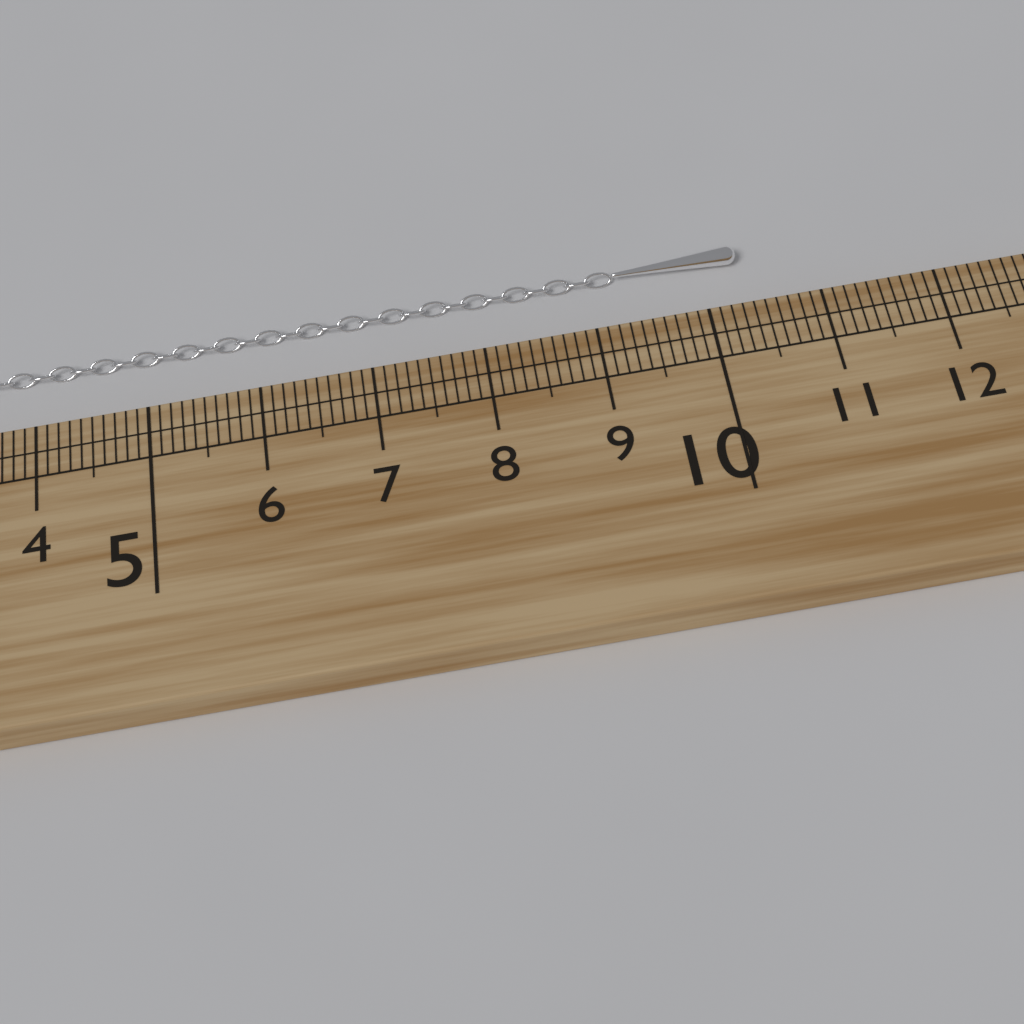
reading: 10.4 cm
